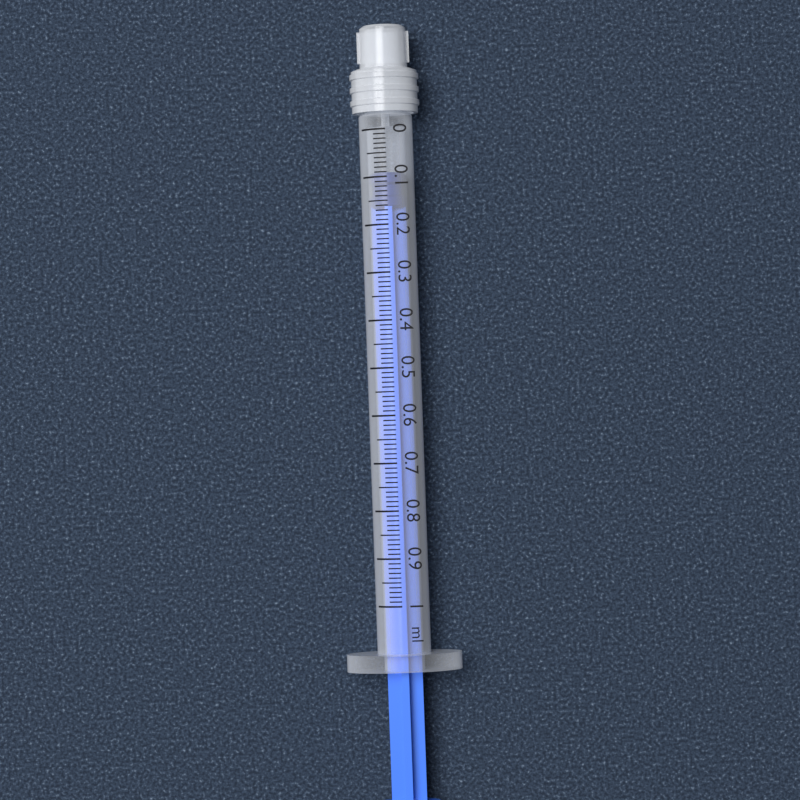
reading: 0.09 ml
